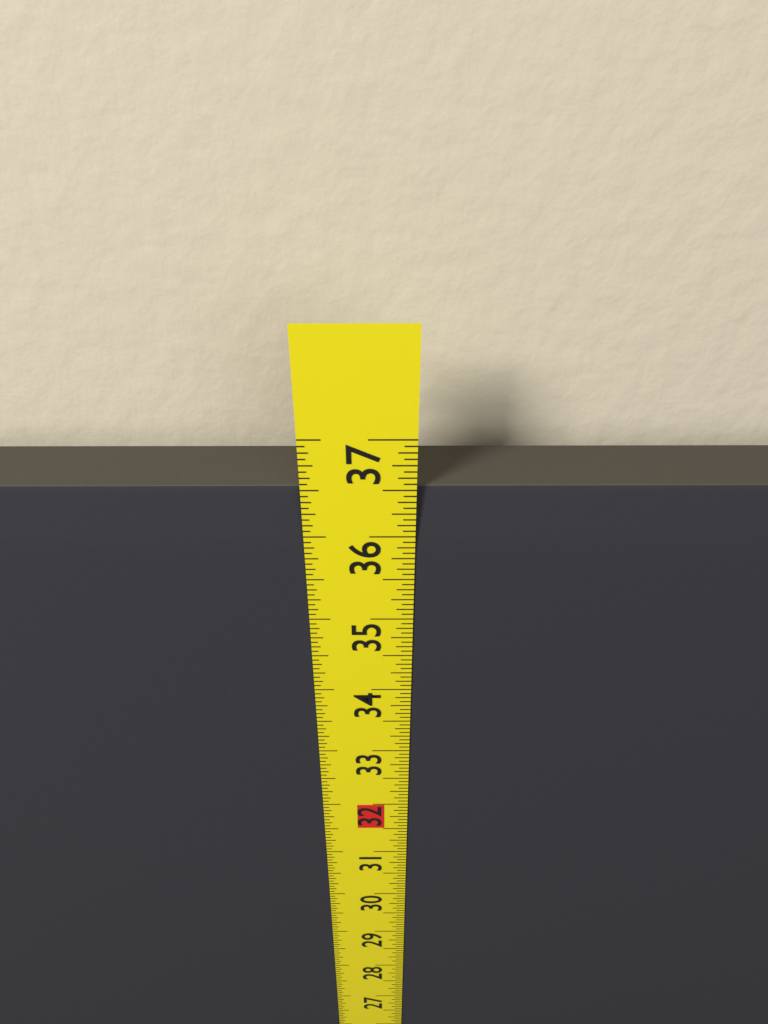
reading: 36.5000 in
